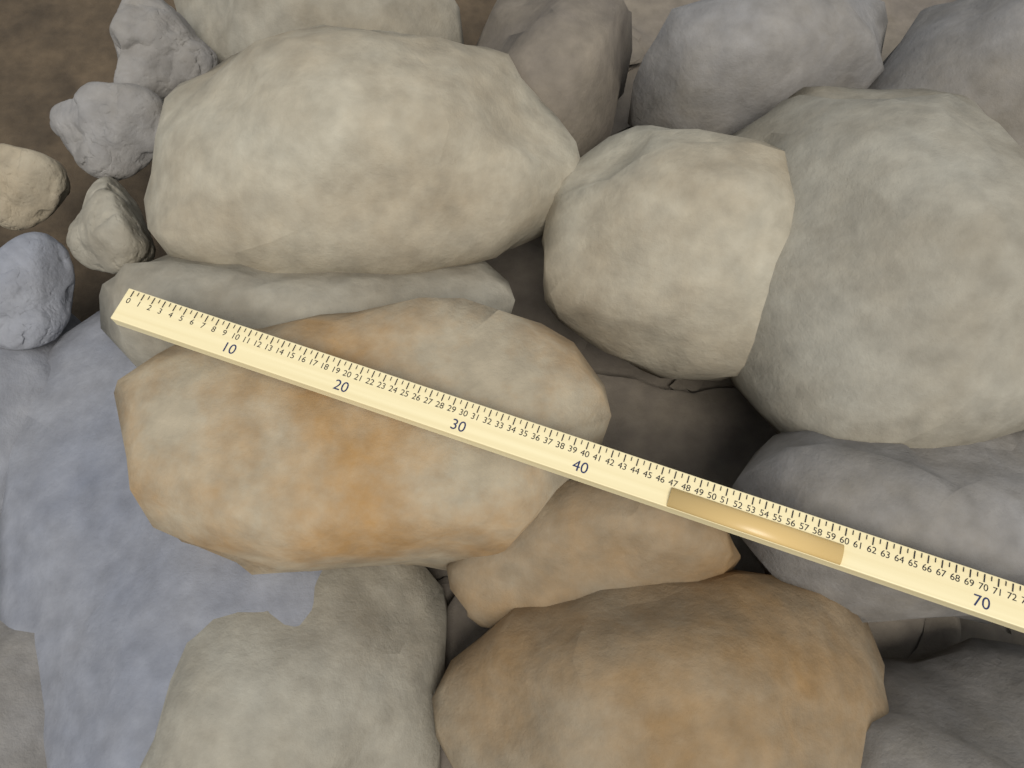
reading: 41.0 (no unit)
